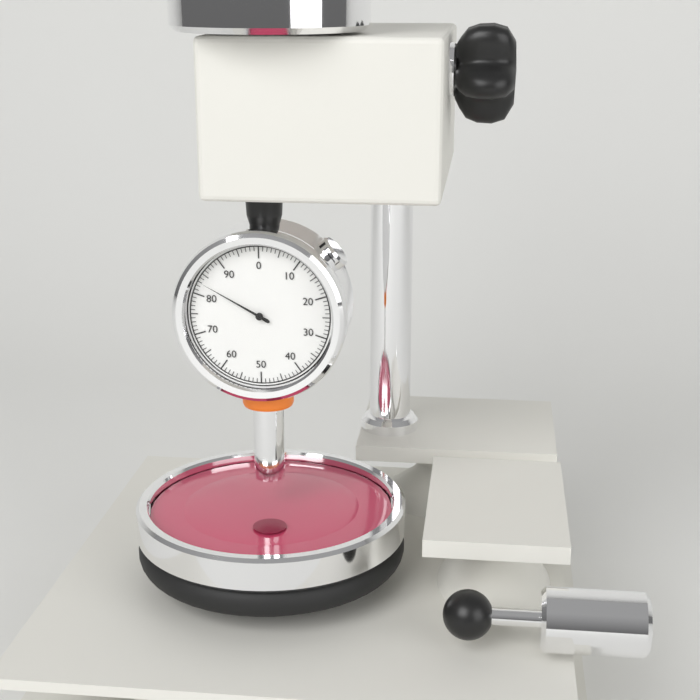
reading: 83 (no unit)
